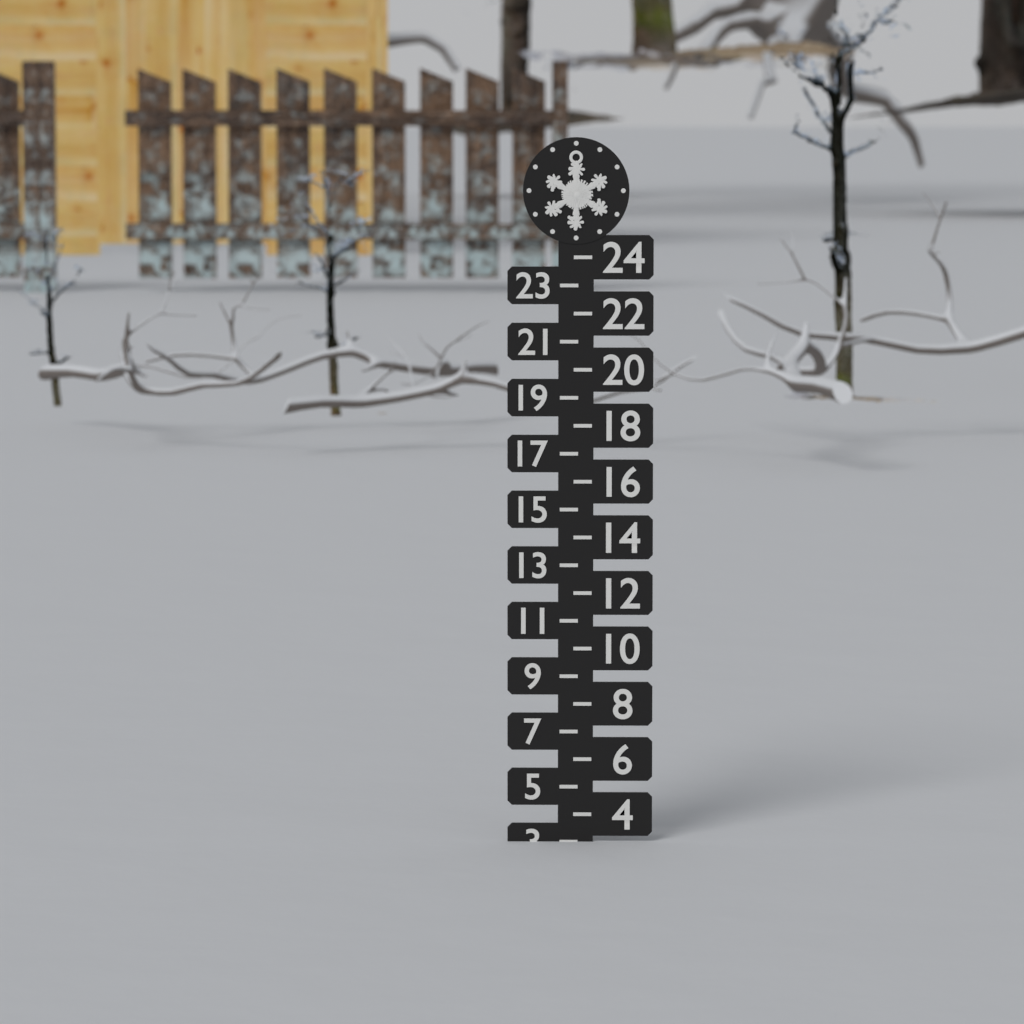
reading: 3 (no unit)
